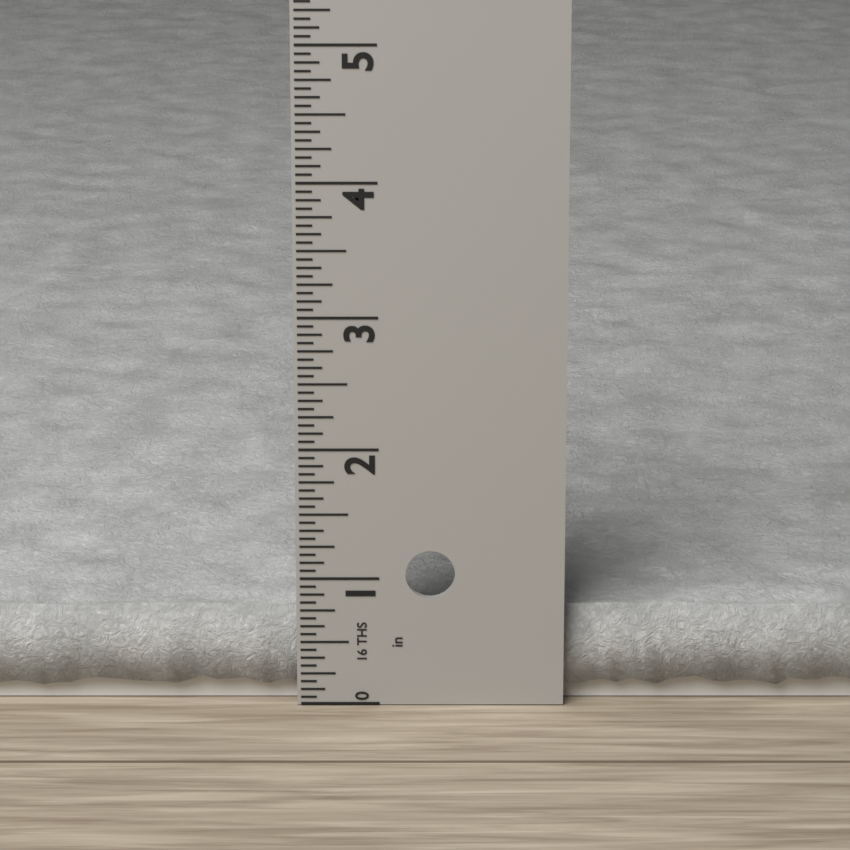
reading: 0.7500 in
